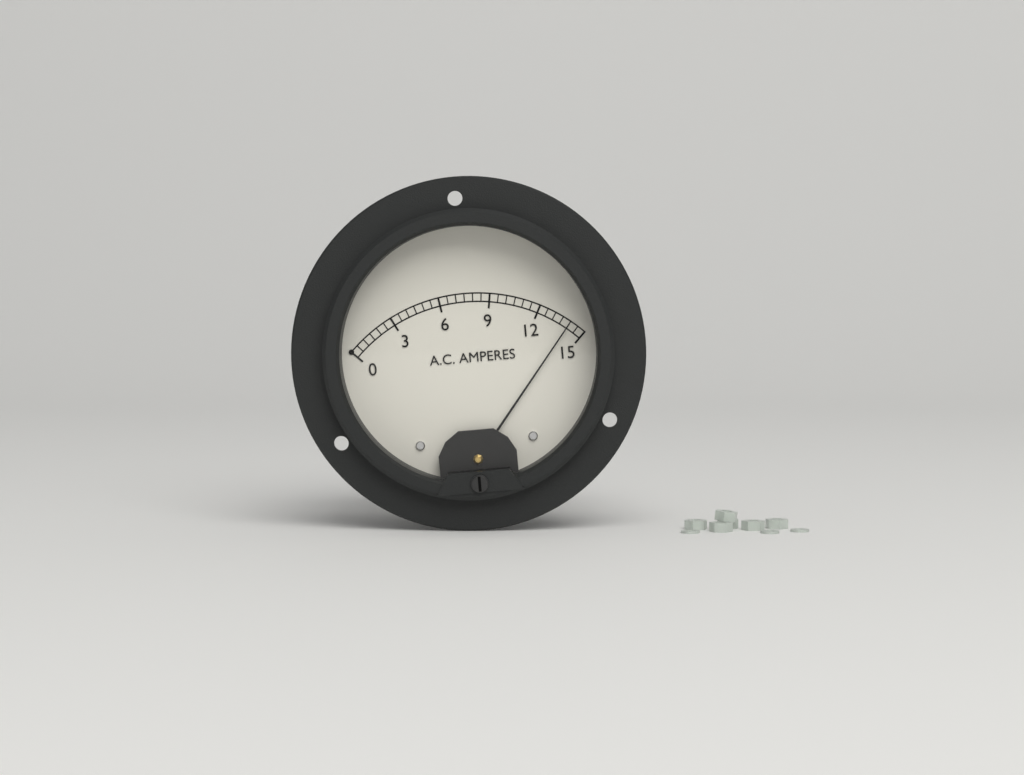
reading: 14.0 A
